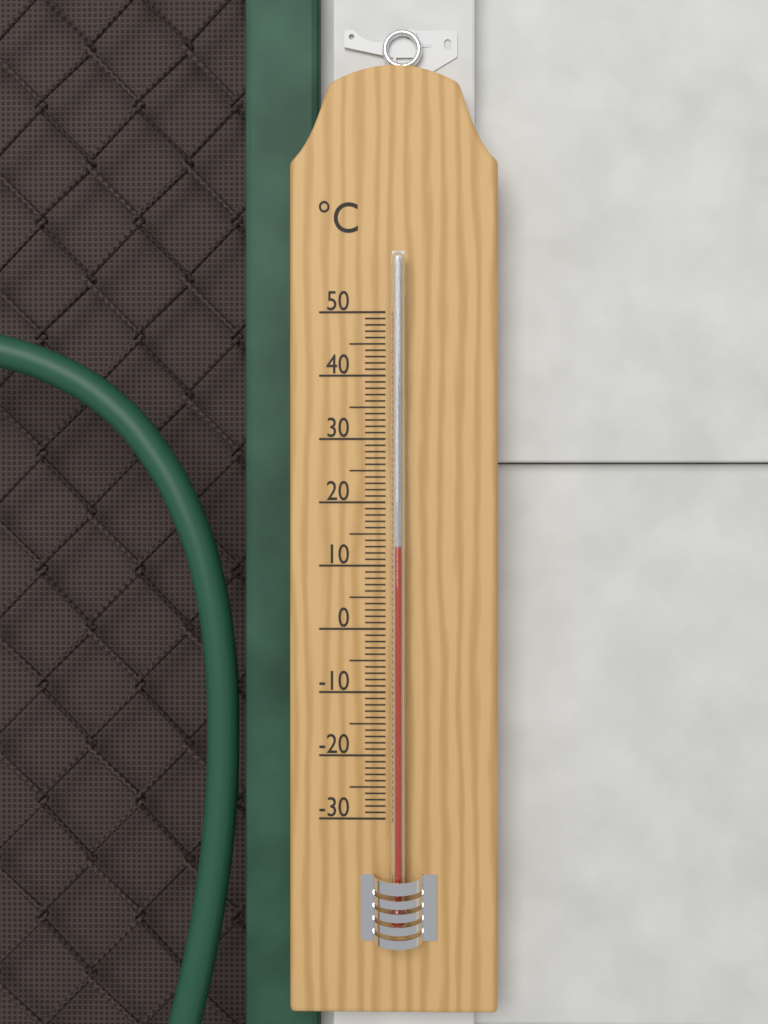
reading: 13 °C
